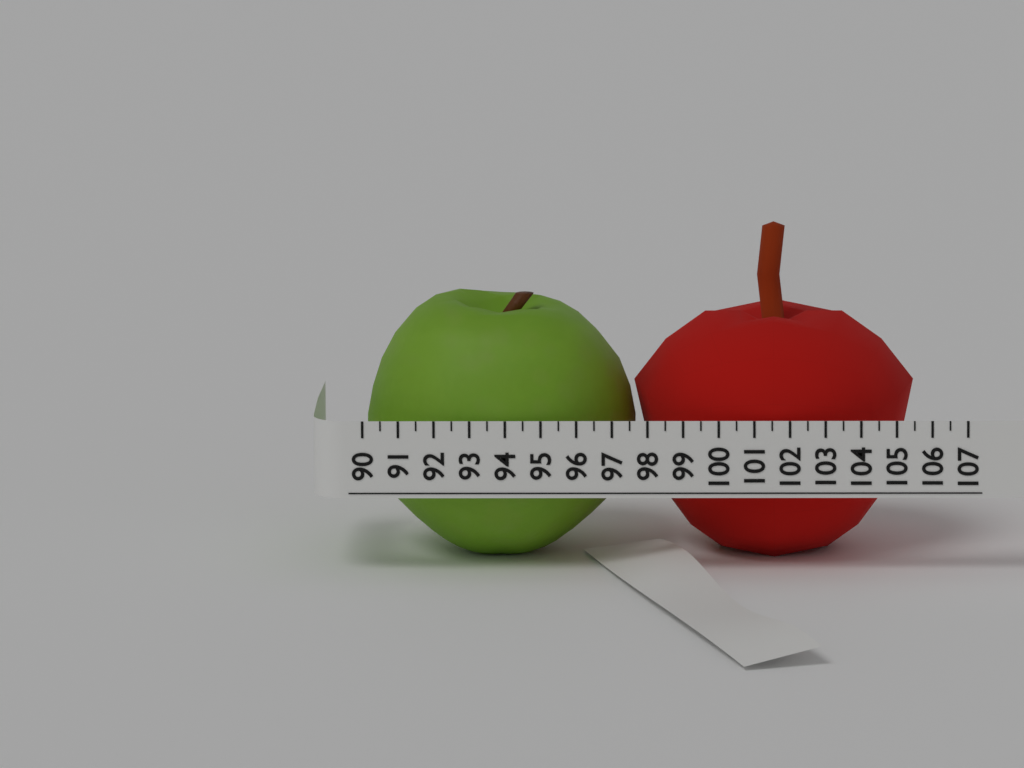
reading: 105.5 (no unit)
